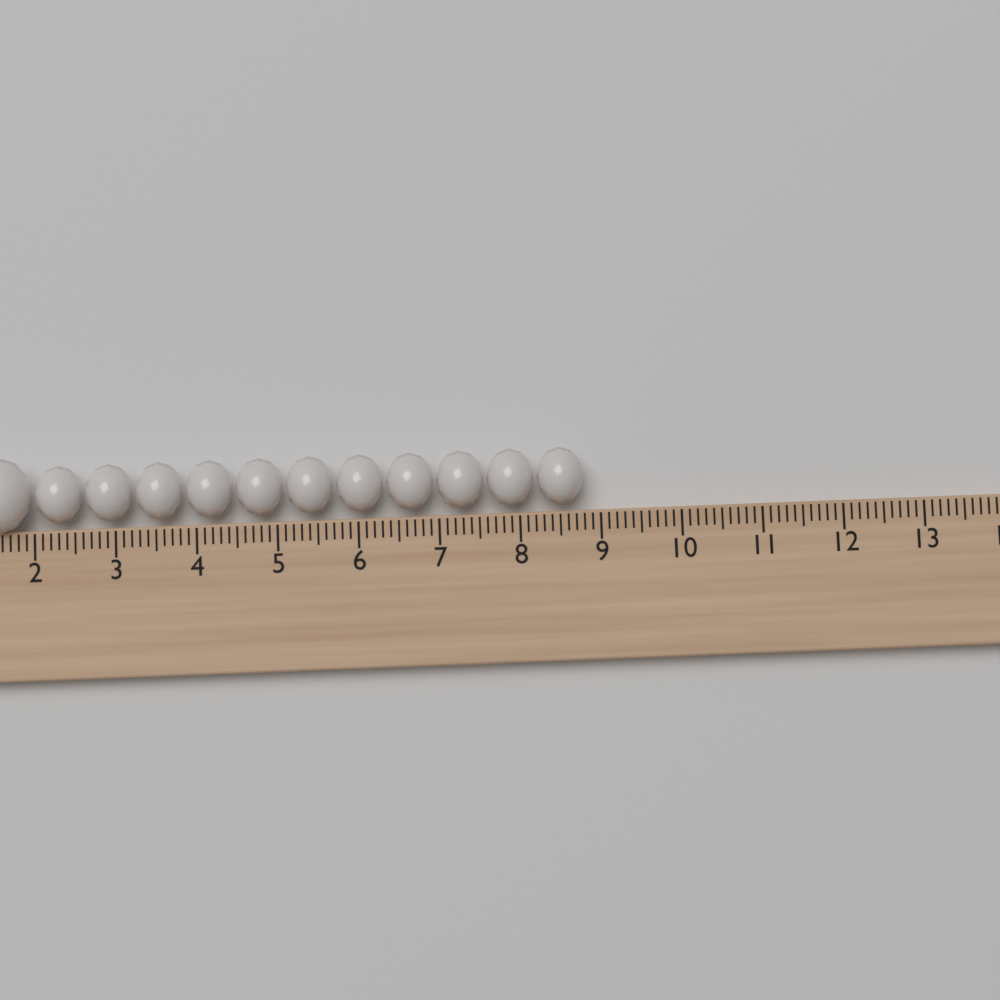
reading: 8.8 (no unit)
